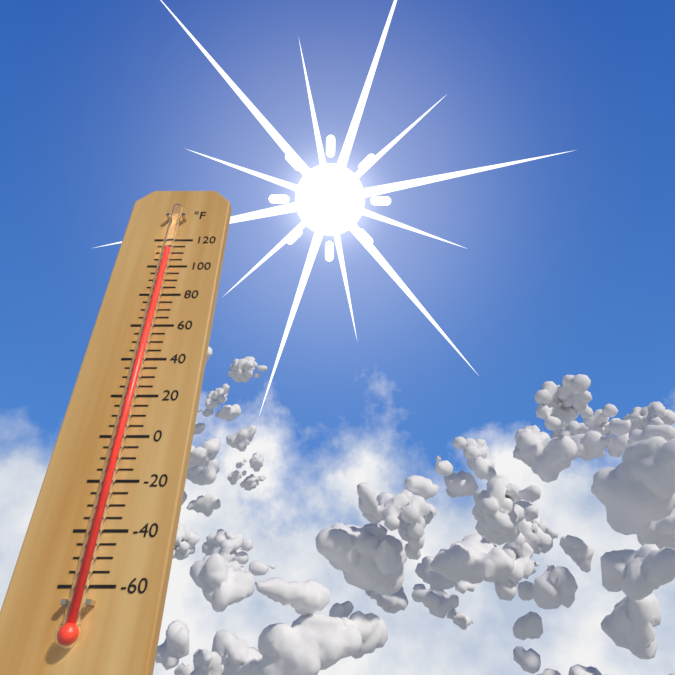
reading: 110 °F
